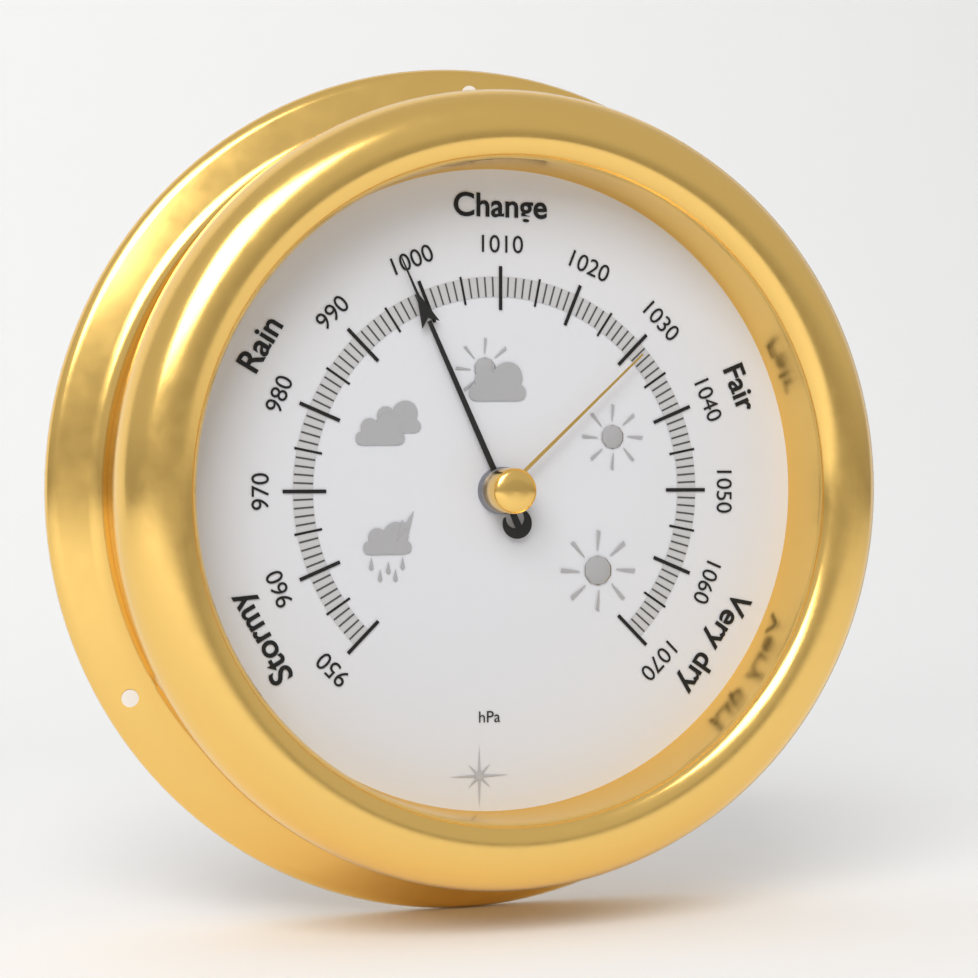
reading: 999 hPa
